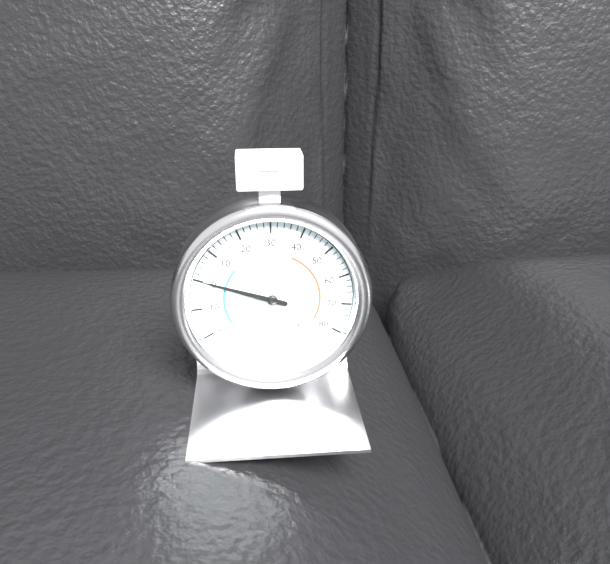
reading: 0 °F
